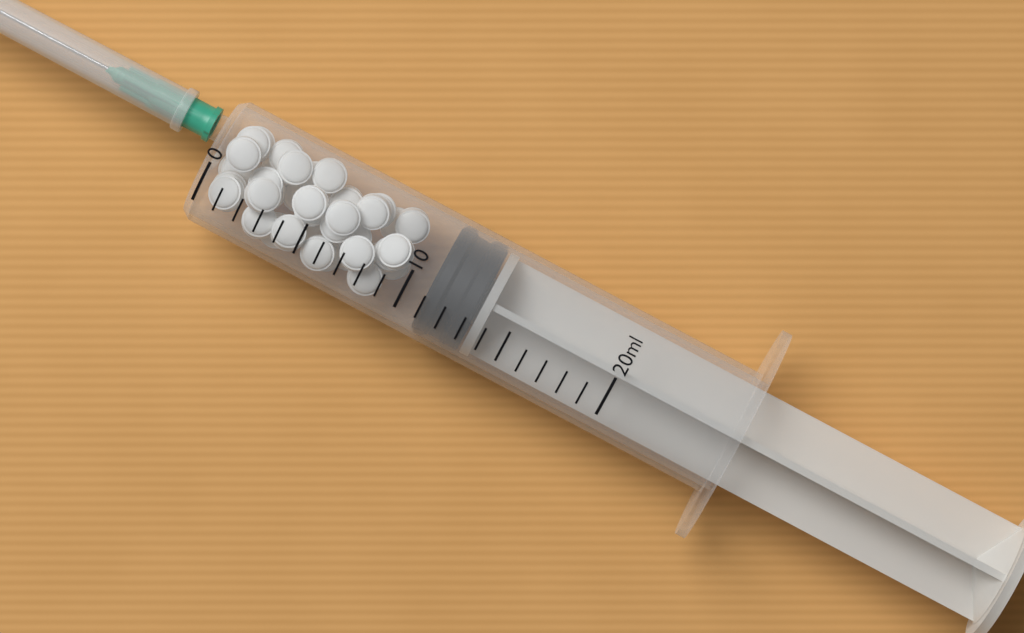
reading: 11 ml
